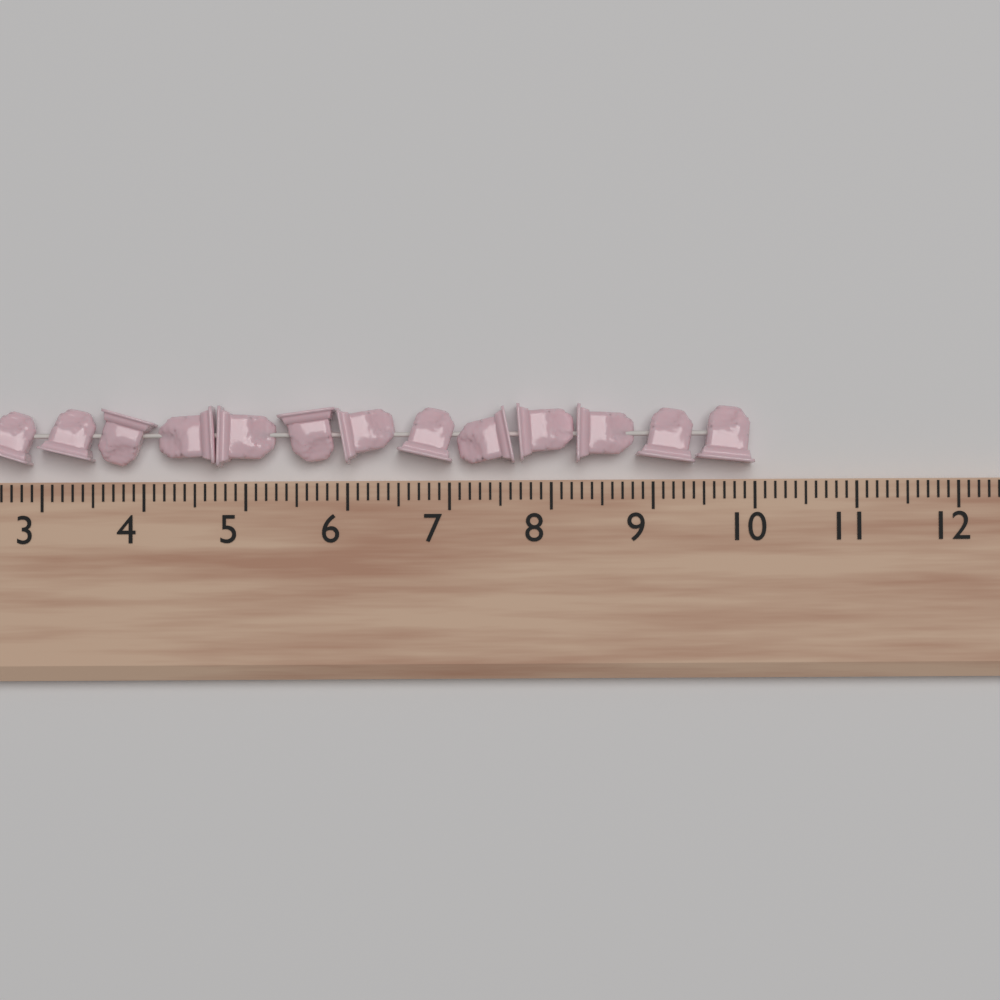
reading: 10.0 (no unit)
